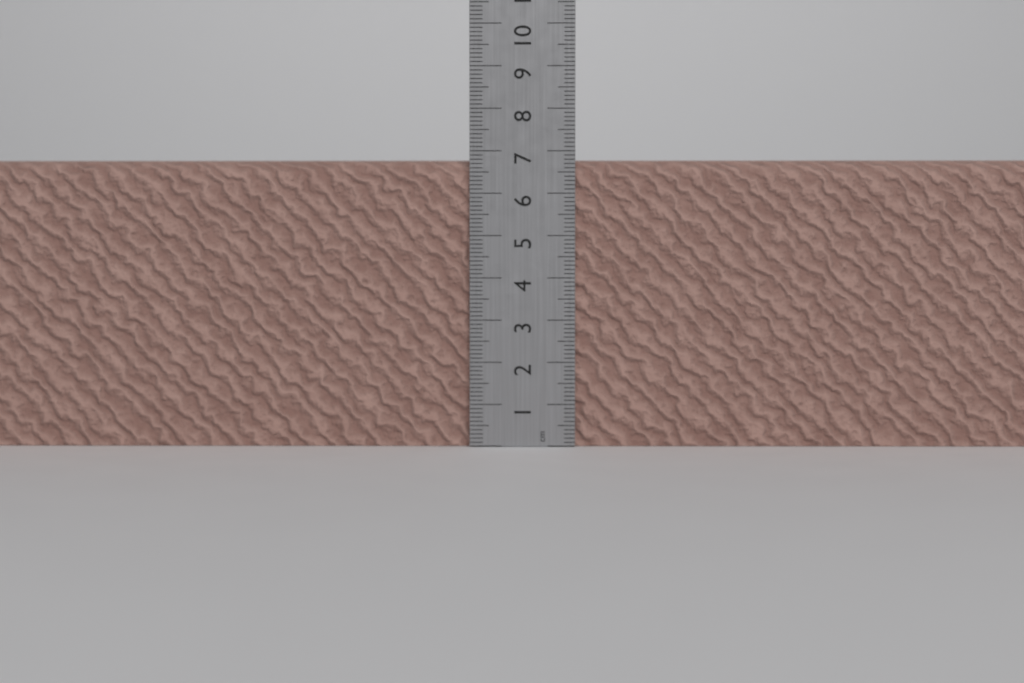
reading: 6.8 cm
